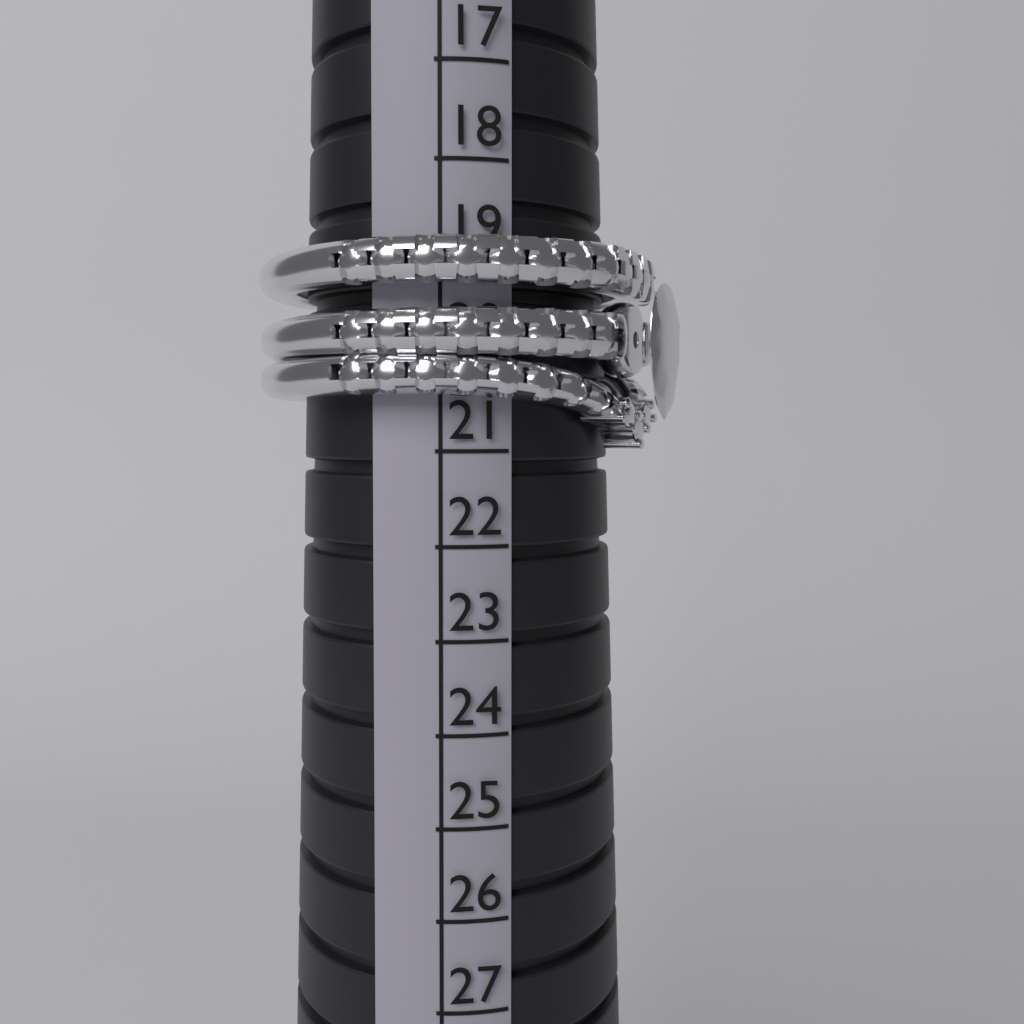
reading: 21 (no unit)
